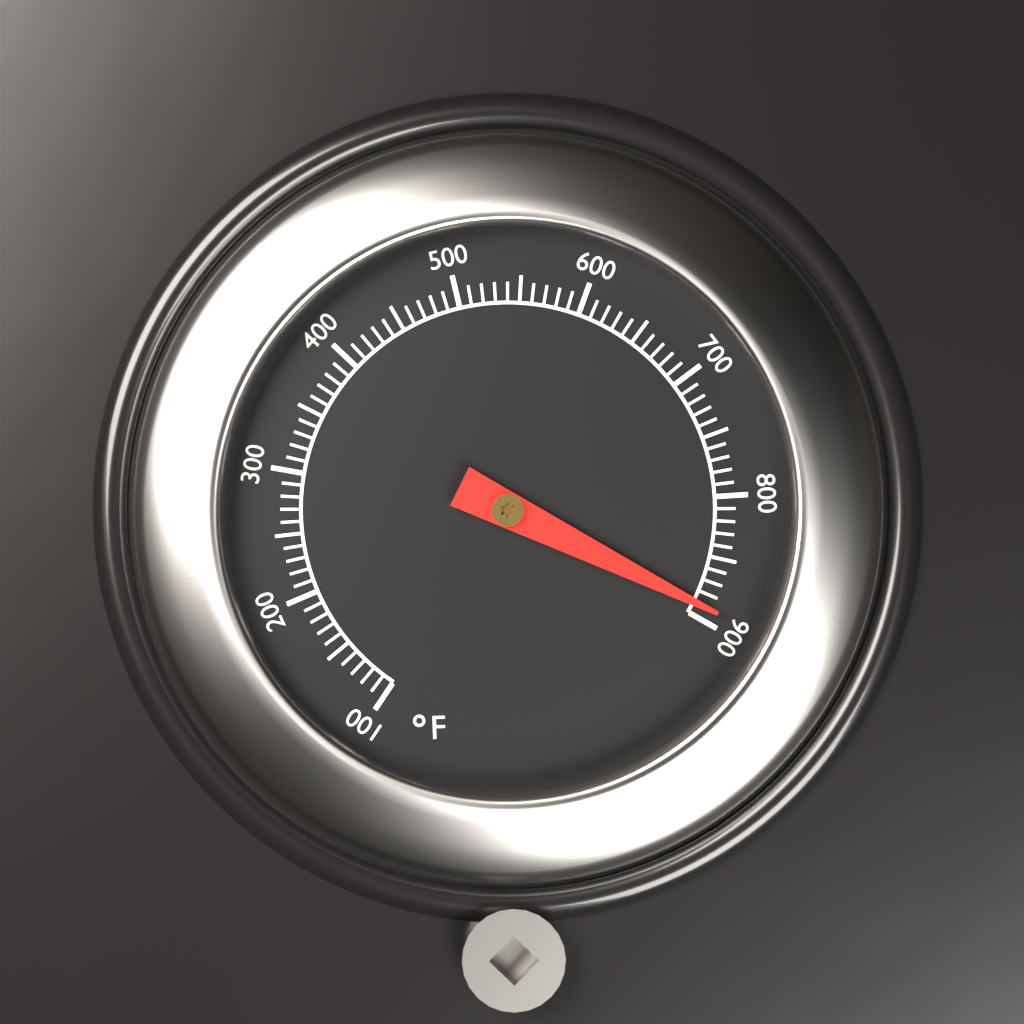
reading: 890 °F
